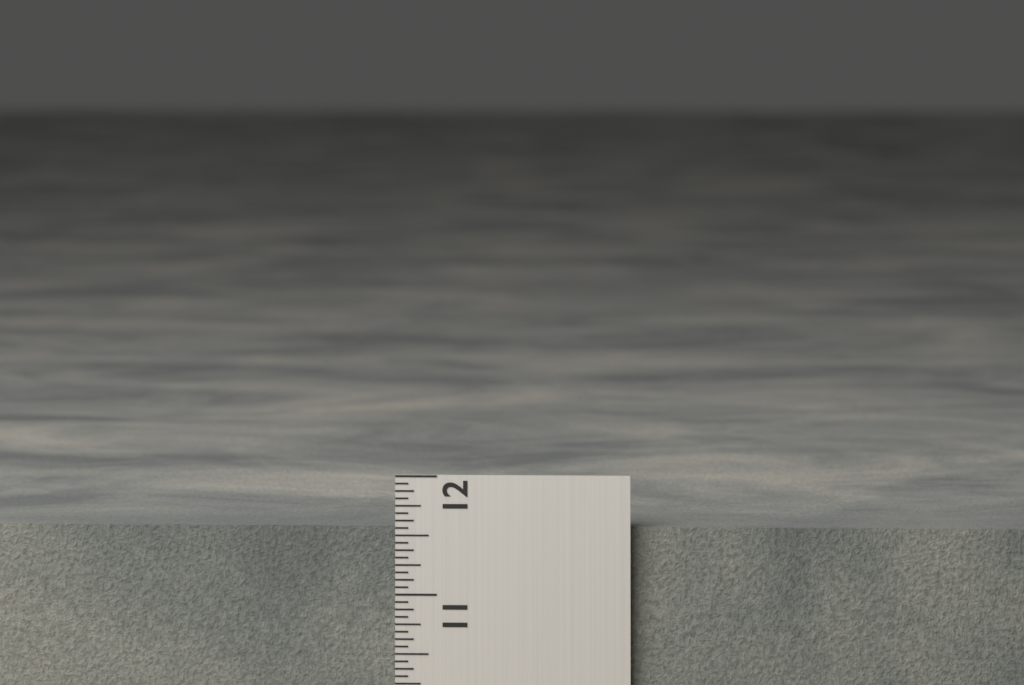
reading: 11.5625 in
